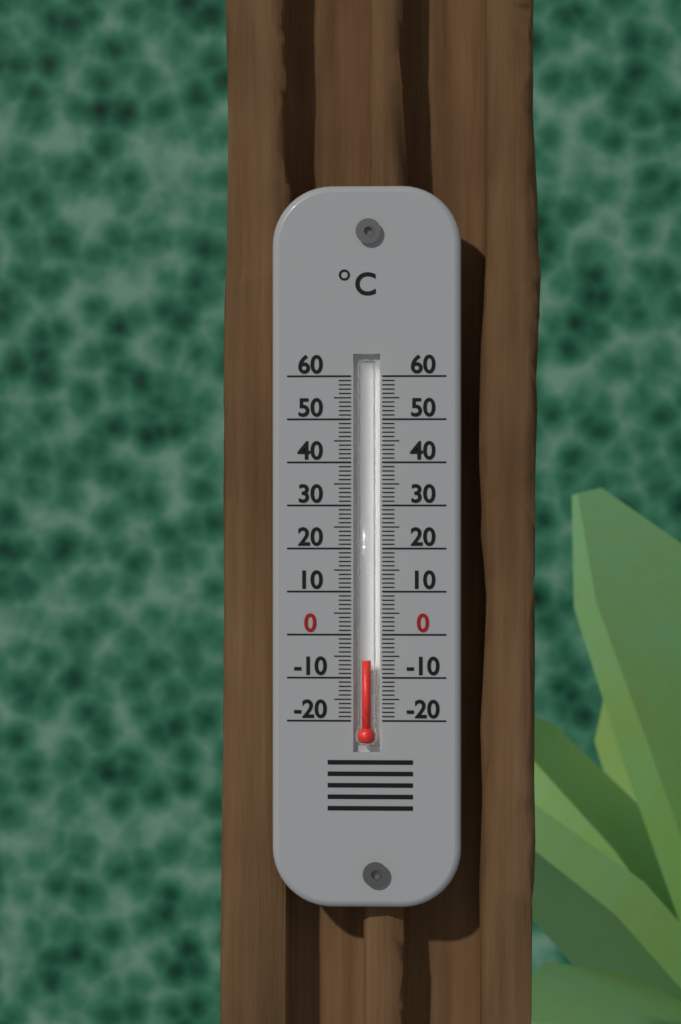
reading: -6 °C
